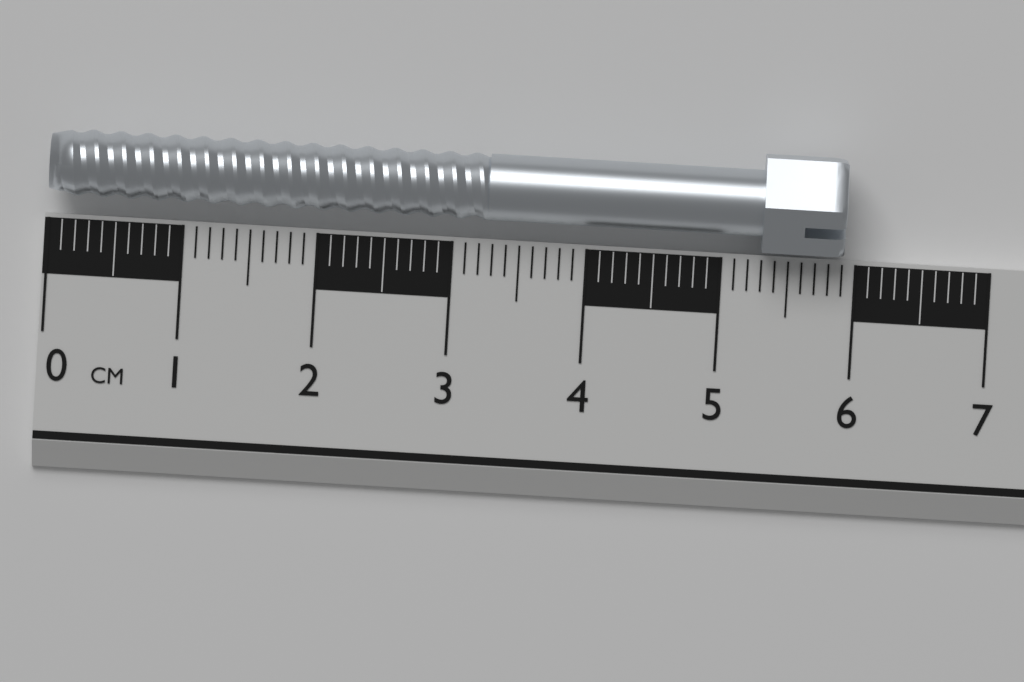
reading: 5.9 cm
